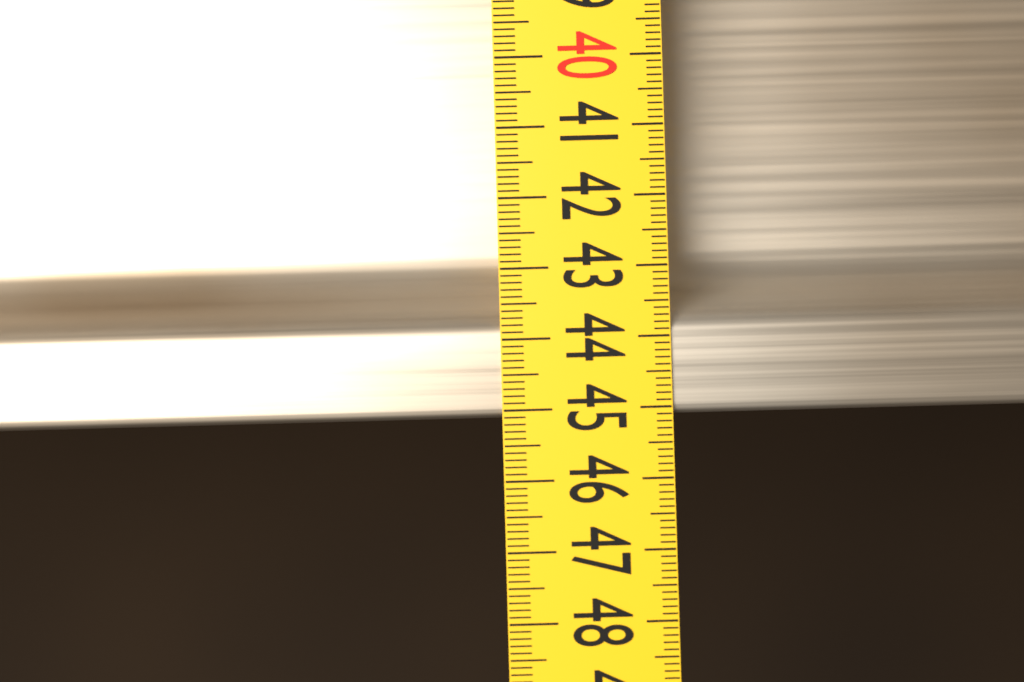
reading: 45.1 (no unit)
